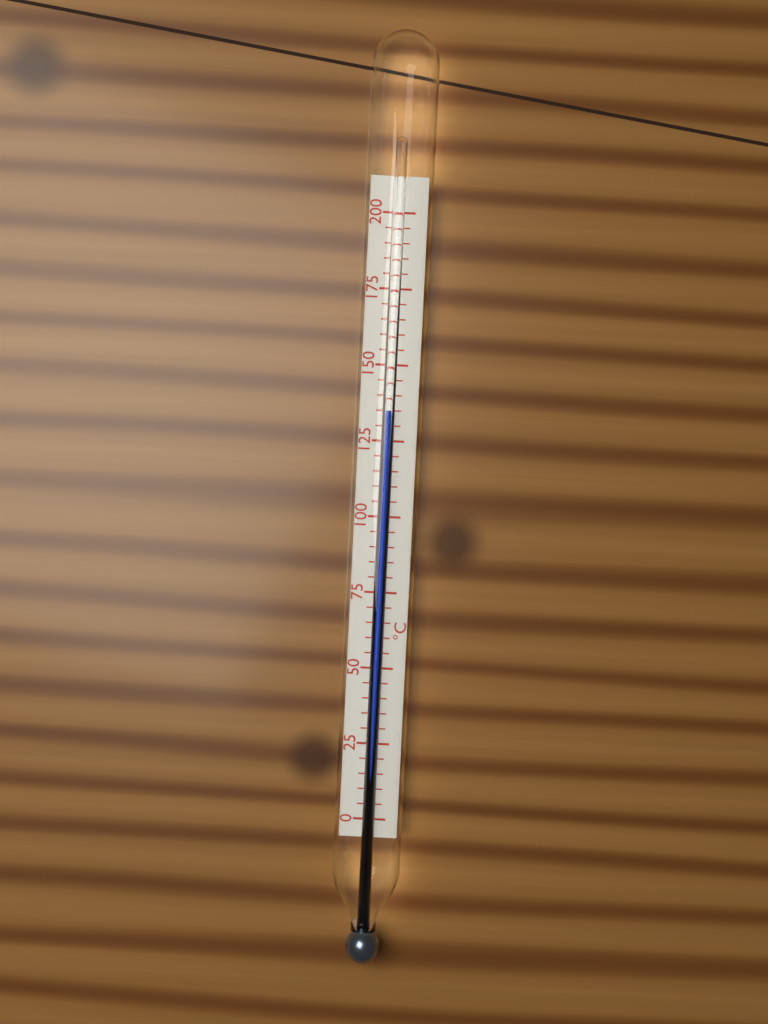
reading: 135 °C
